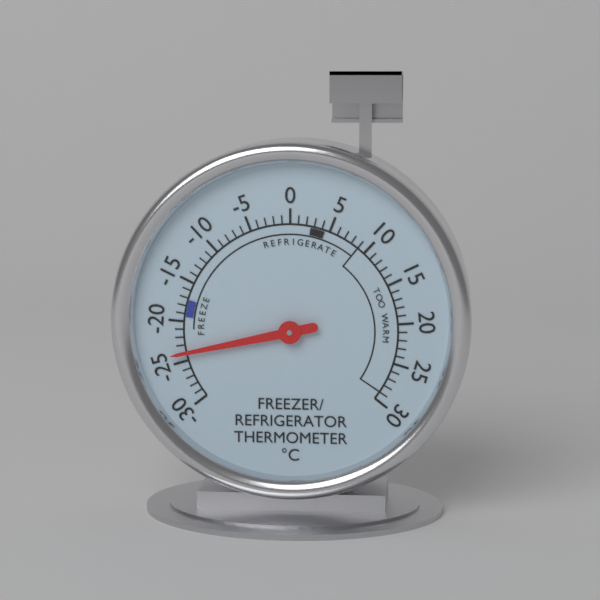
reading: -24 °C
